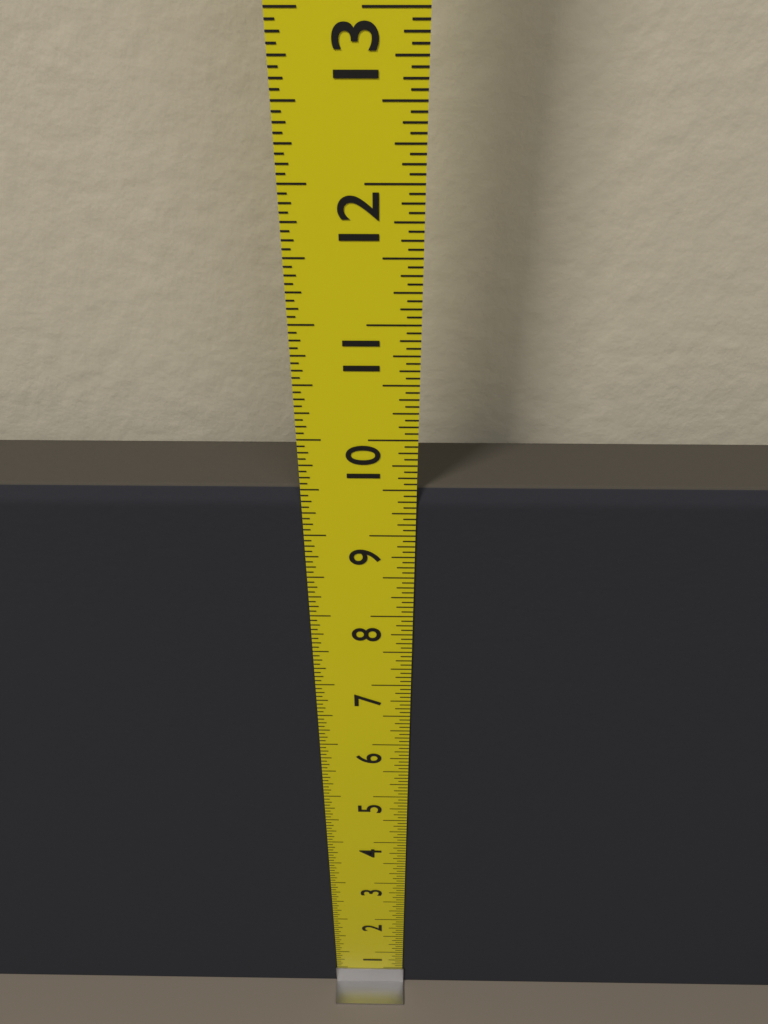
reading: 9.5000 in
